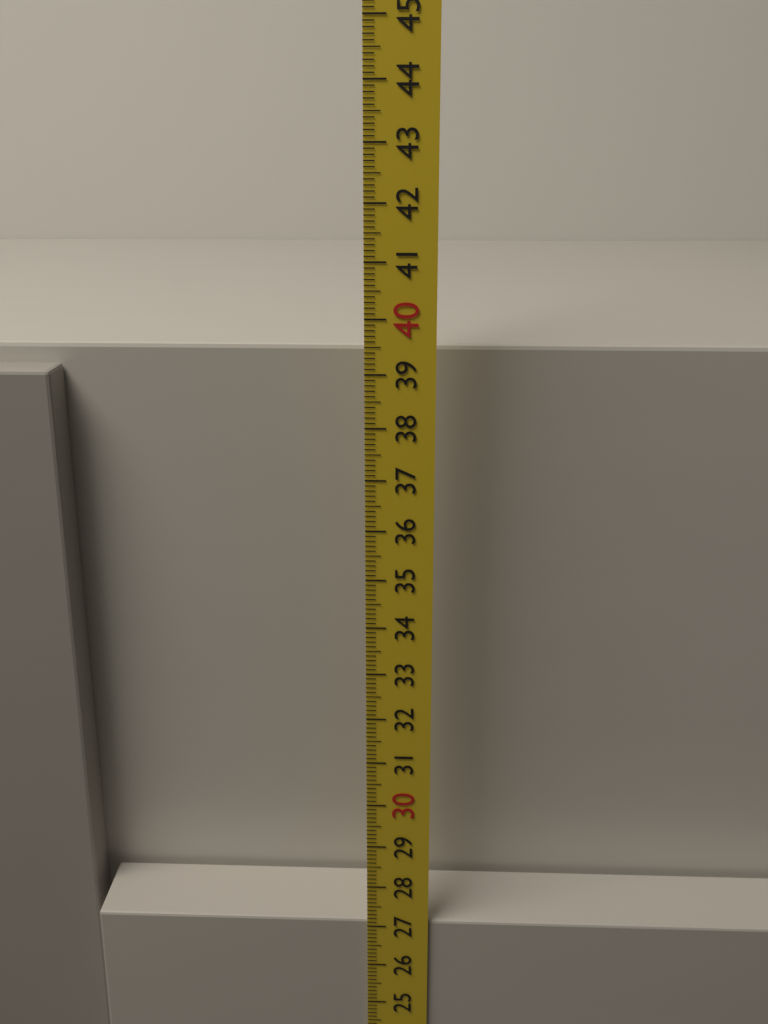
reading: 27.1 cm
